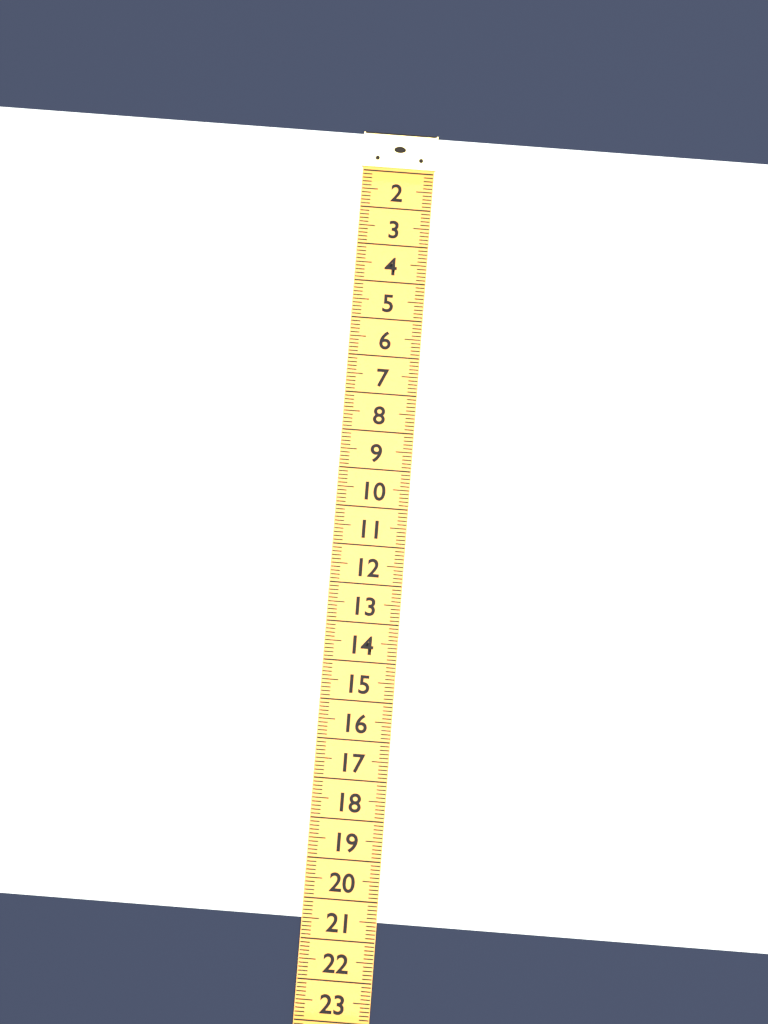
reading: 20.5 (no unit)
